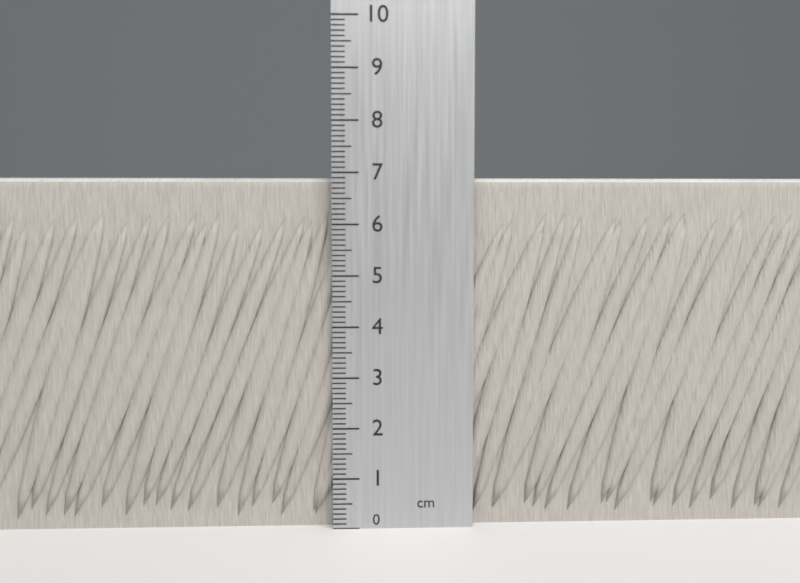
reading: 6.9 cm
